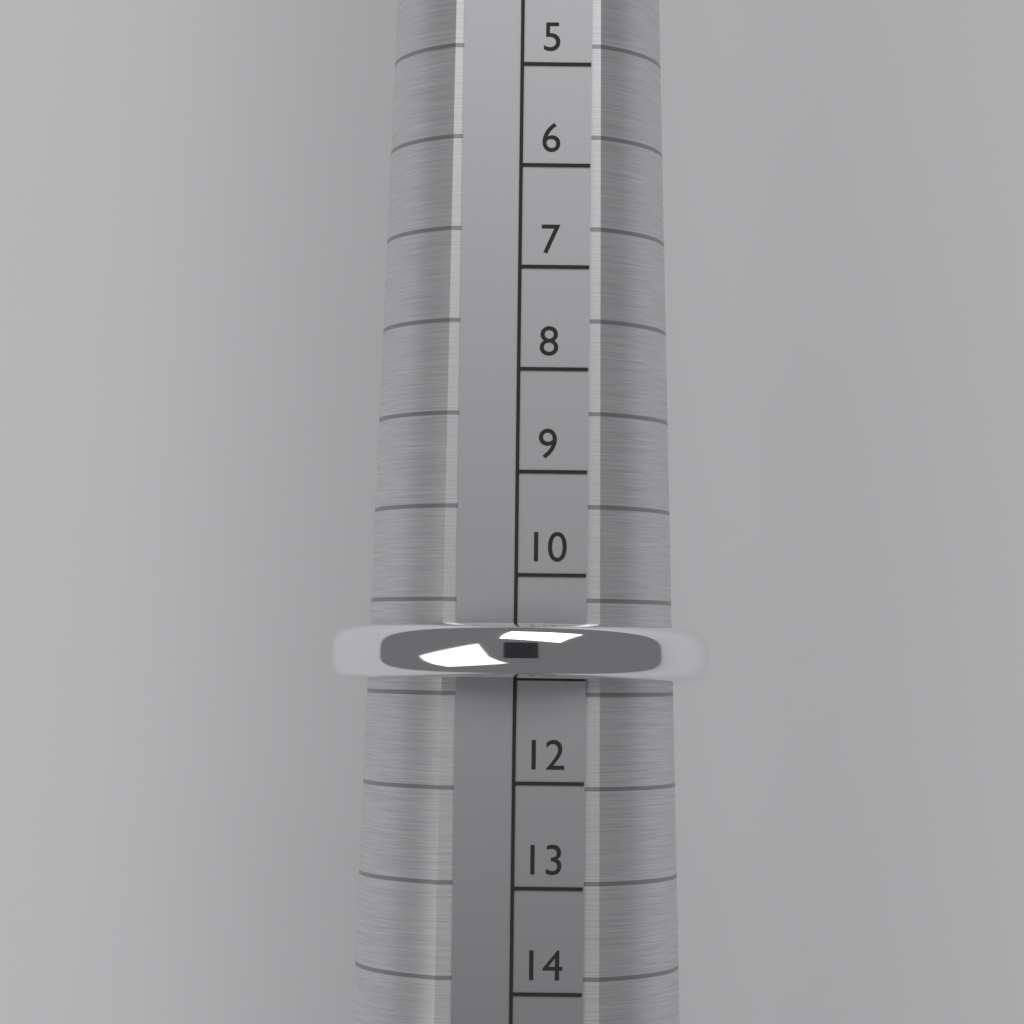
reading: 11 (no unit)
